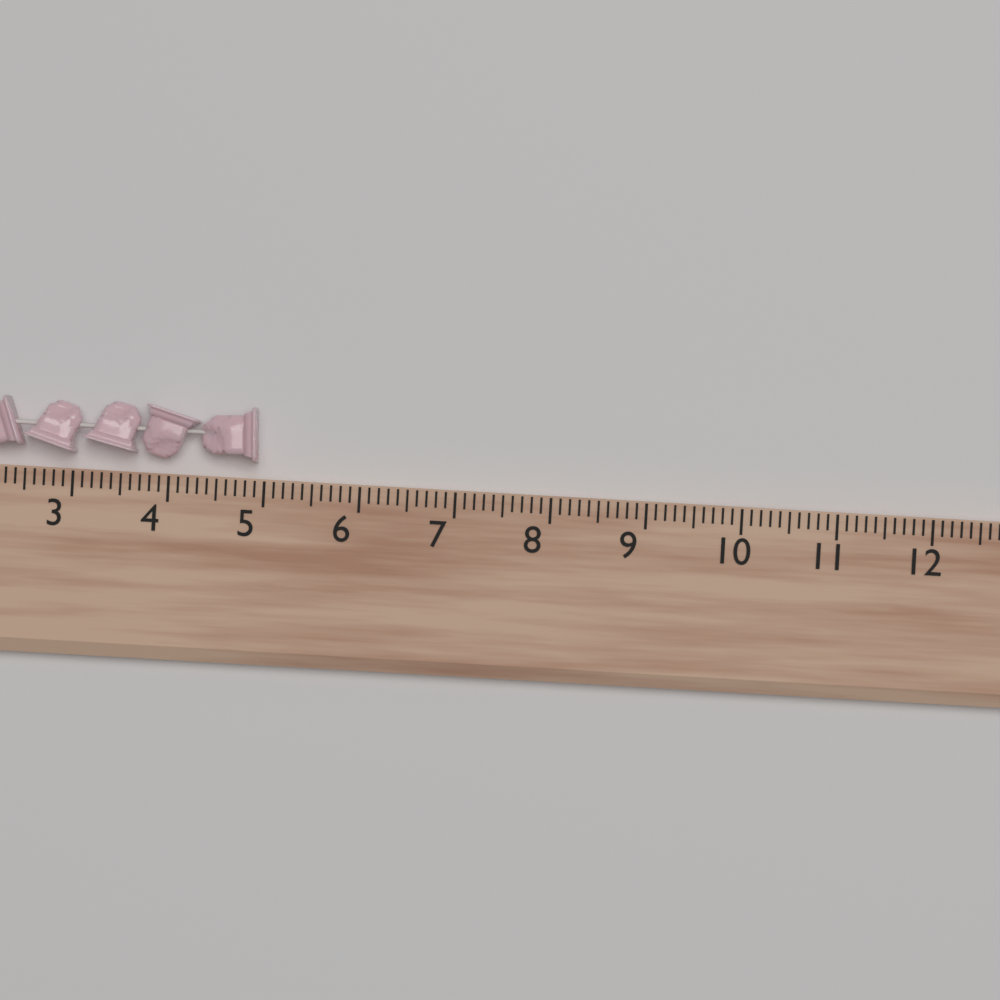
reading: 4.9 (no unit)
